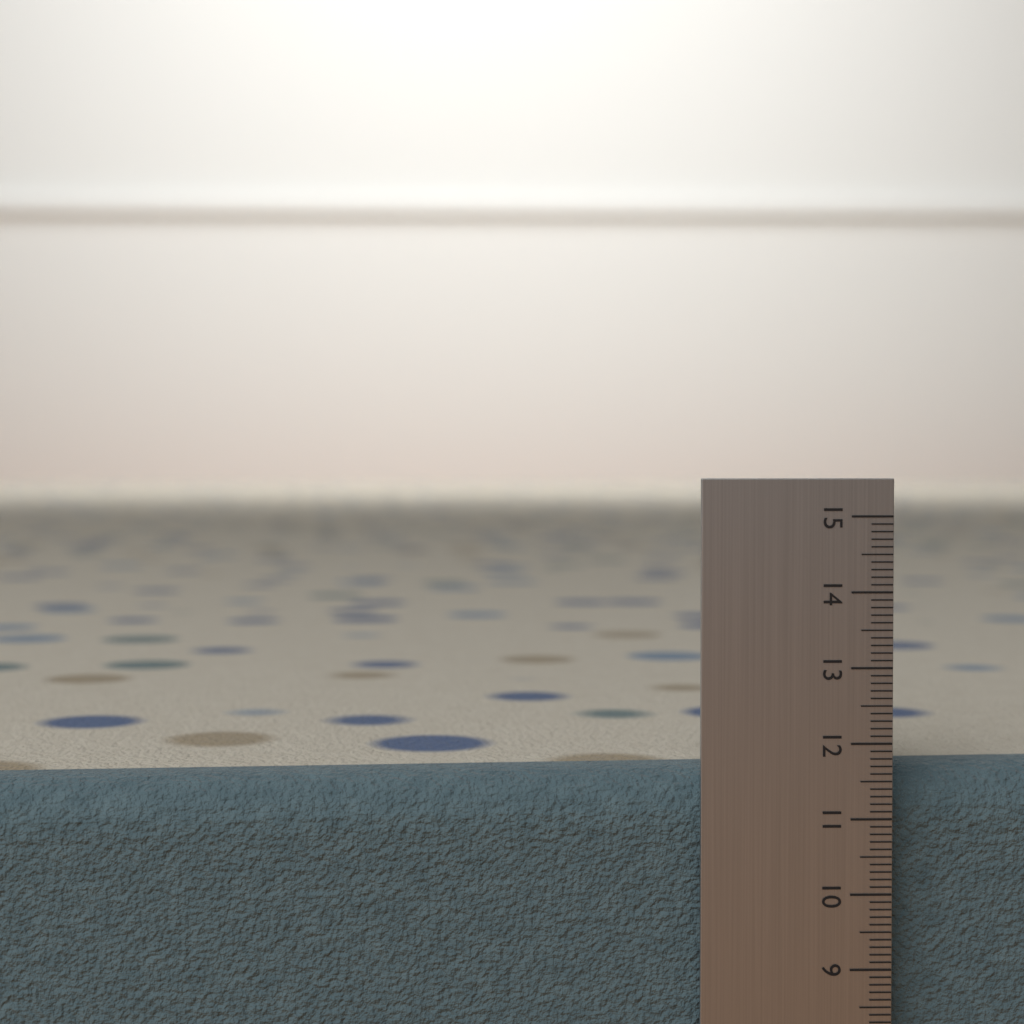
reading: 11.6 (no unit)
